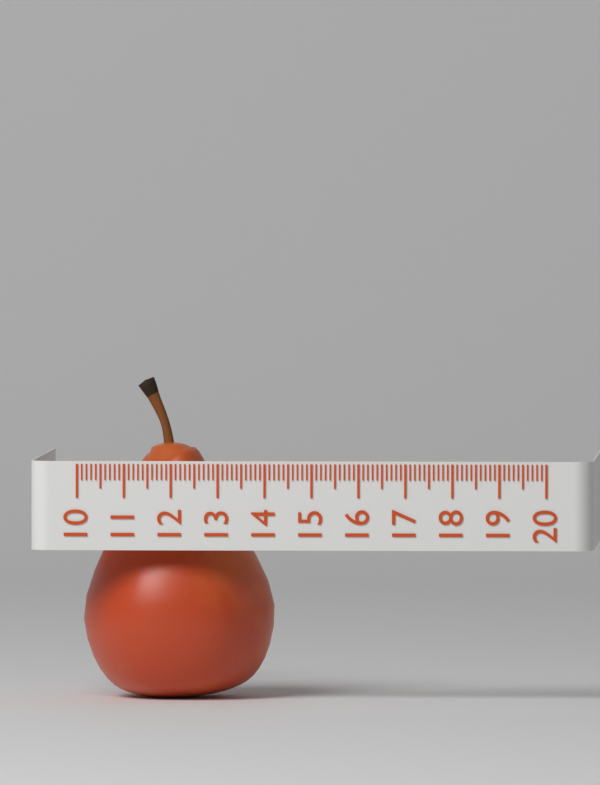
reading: 14.1 (no unit)
